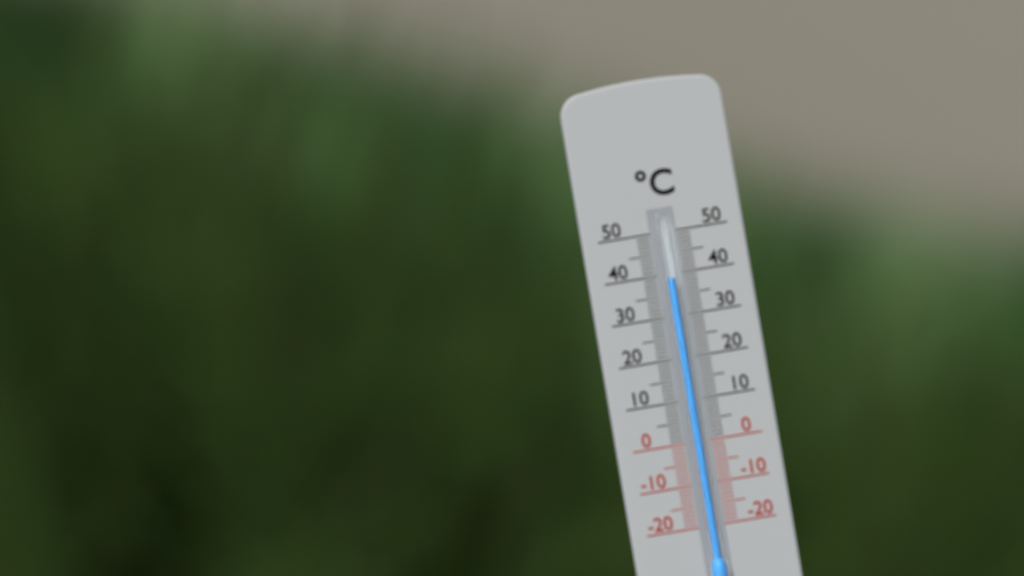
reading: 39 °C
